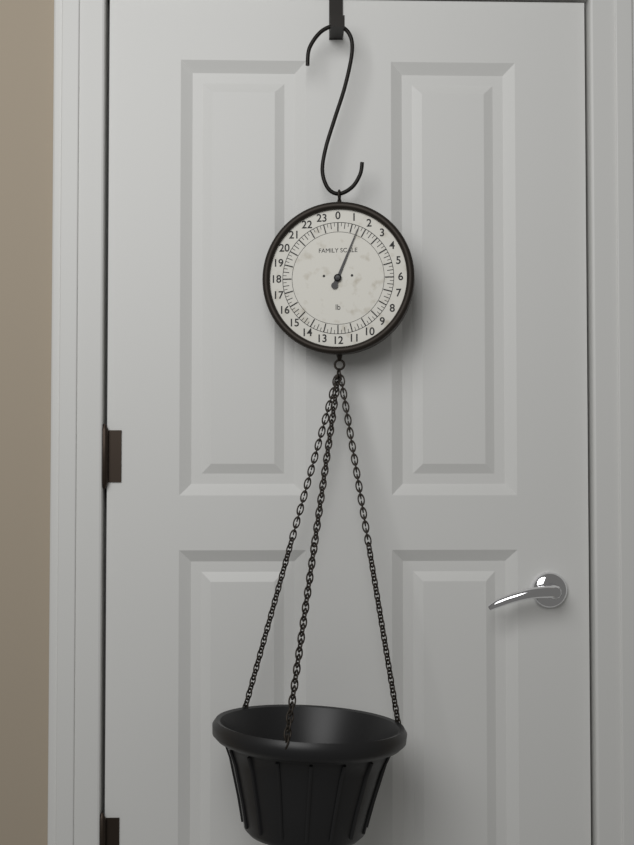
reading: 1.50 lb
